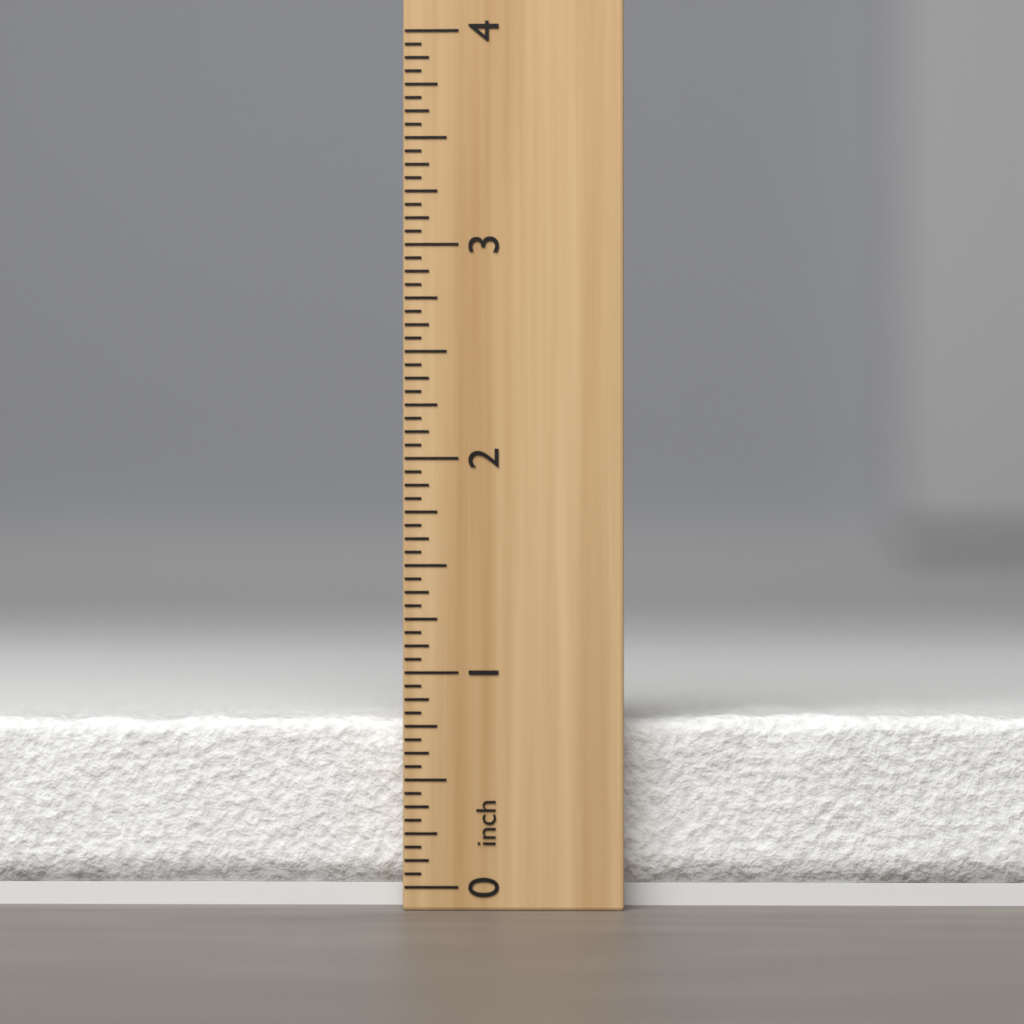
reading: 0.8125 inch
